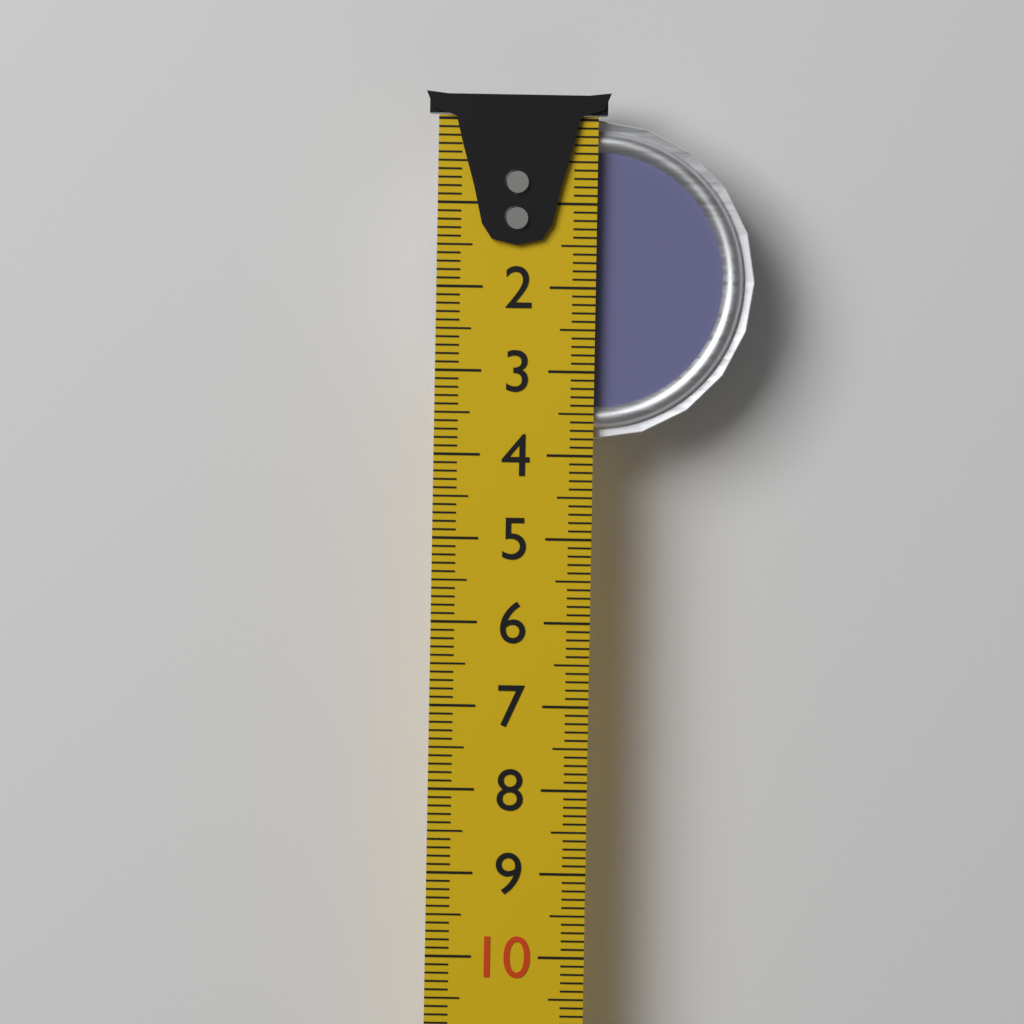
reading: 3.8 cm
